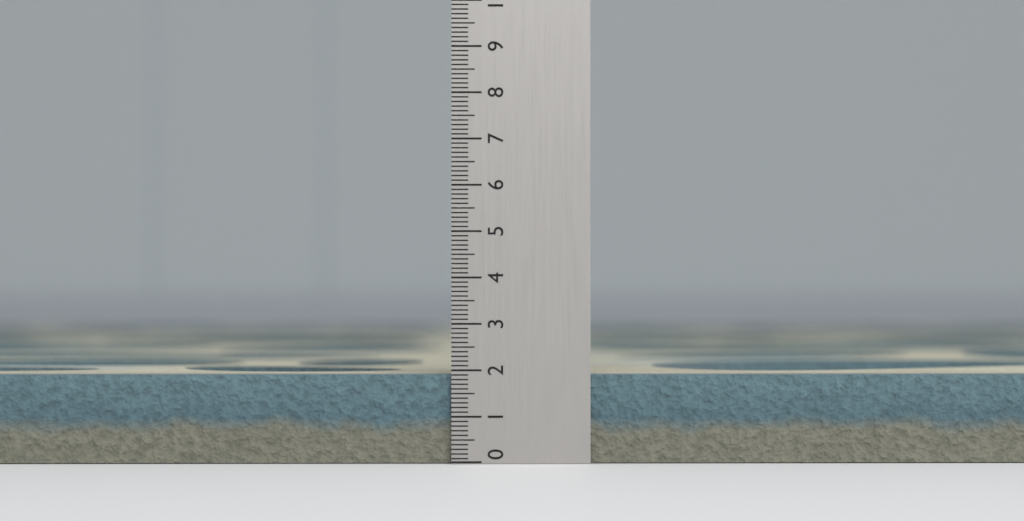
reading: 1.9 (no unit)
